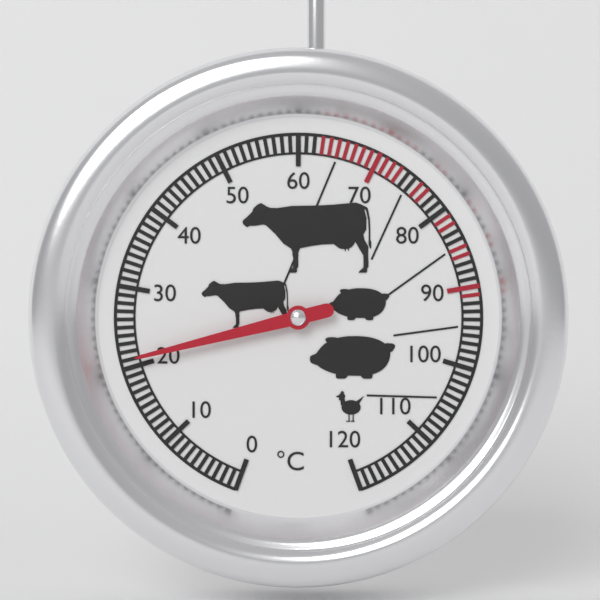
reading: 21 °C
